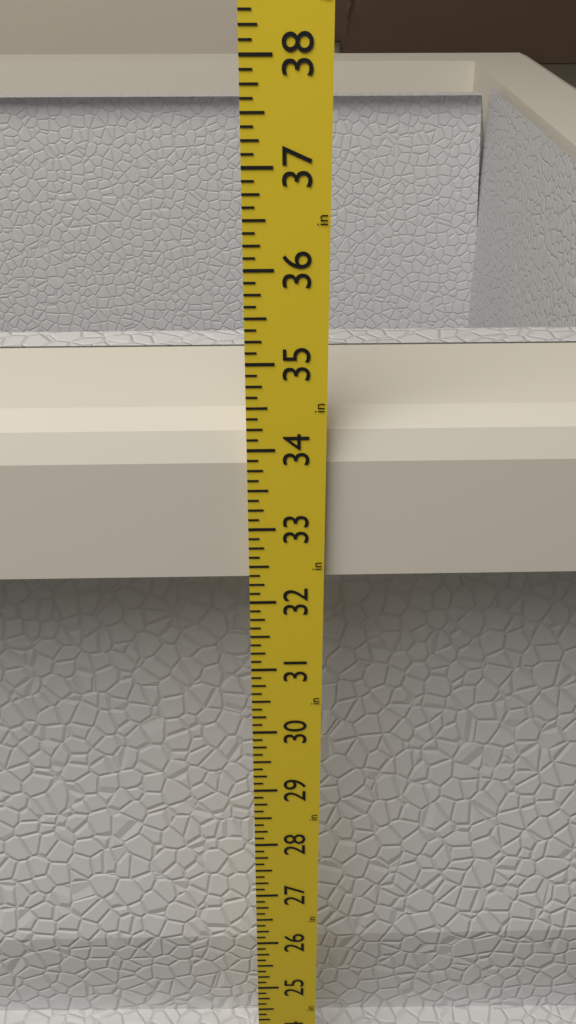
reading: 34.250 in
